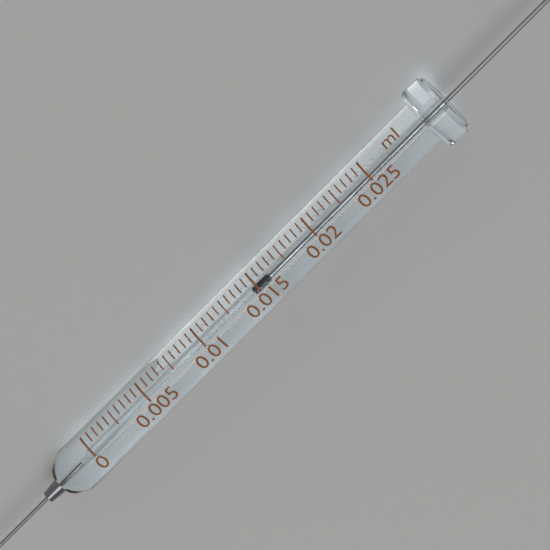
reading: 0.0145 ml
